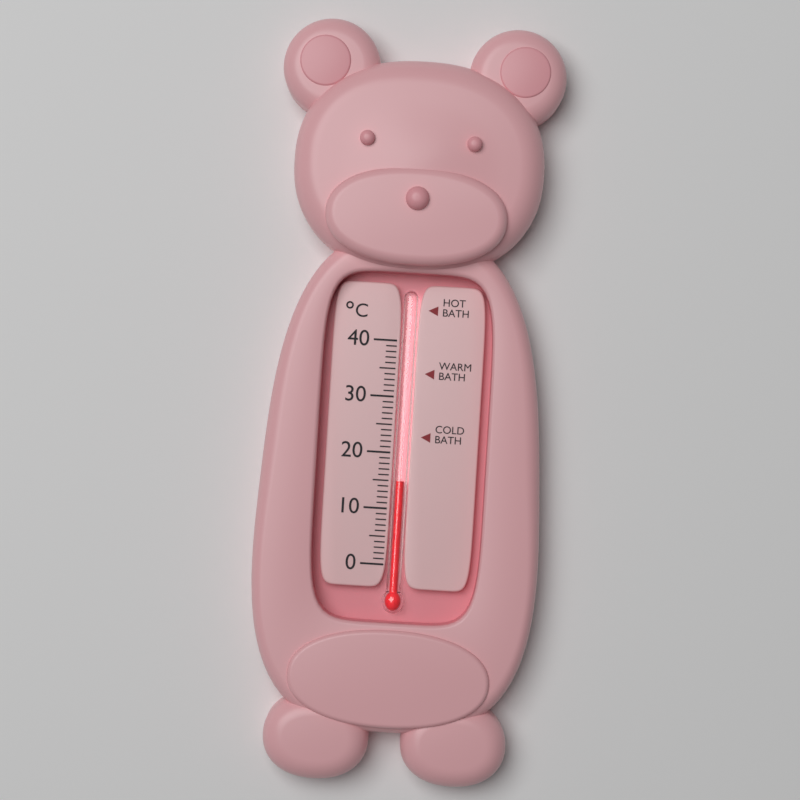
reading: 15 °C
